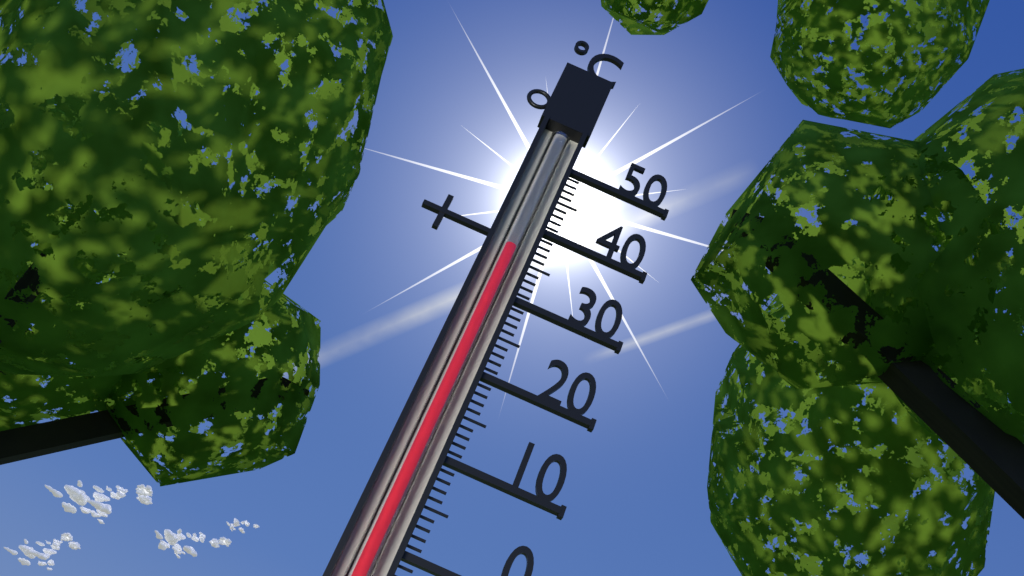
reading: 36 °C
